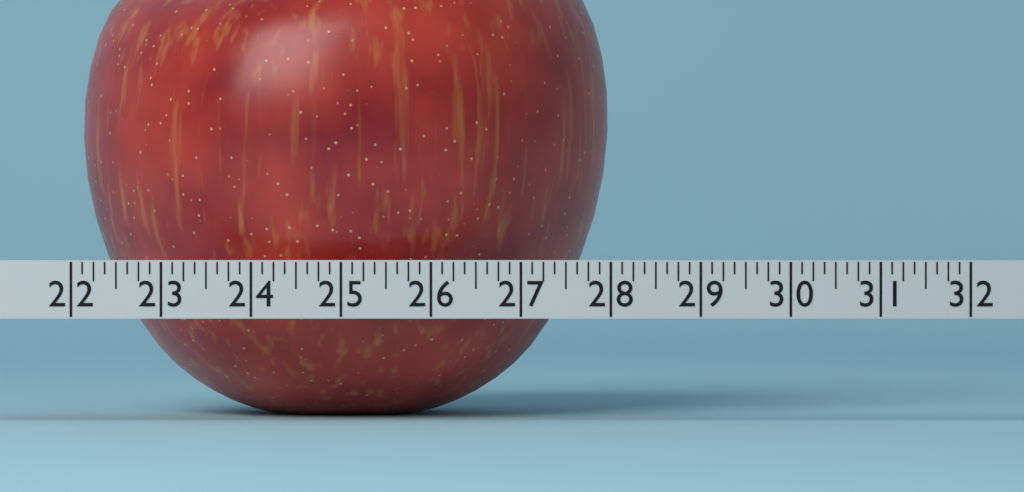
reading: 28.000 (no unit)
